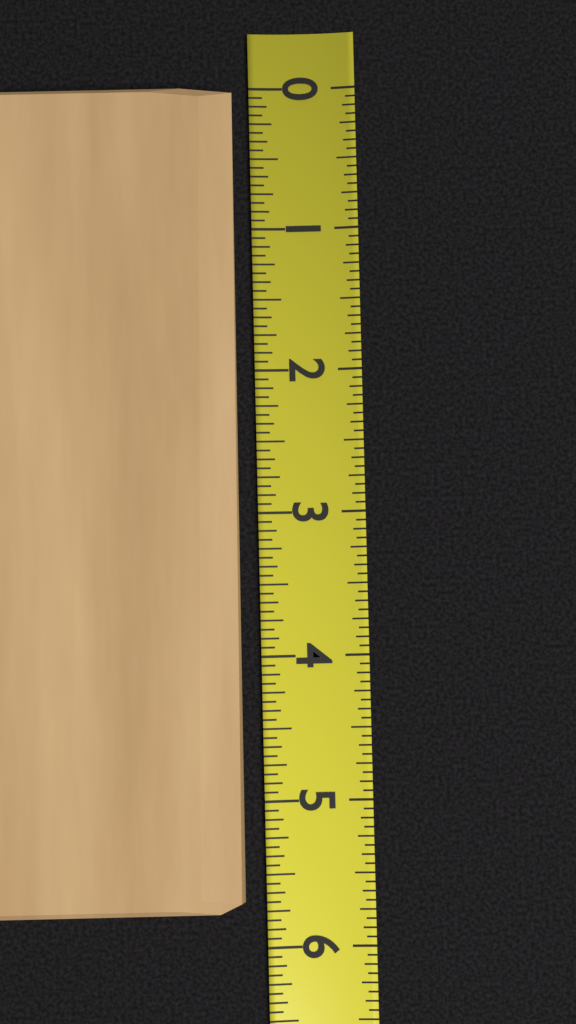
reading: 5.7500 (no unit)
